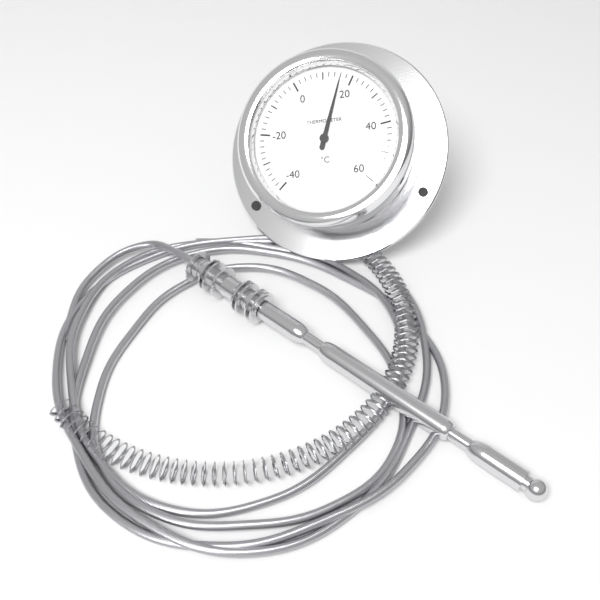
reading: 16 °C
